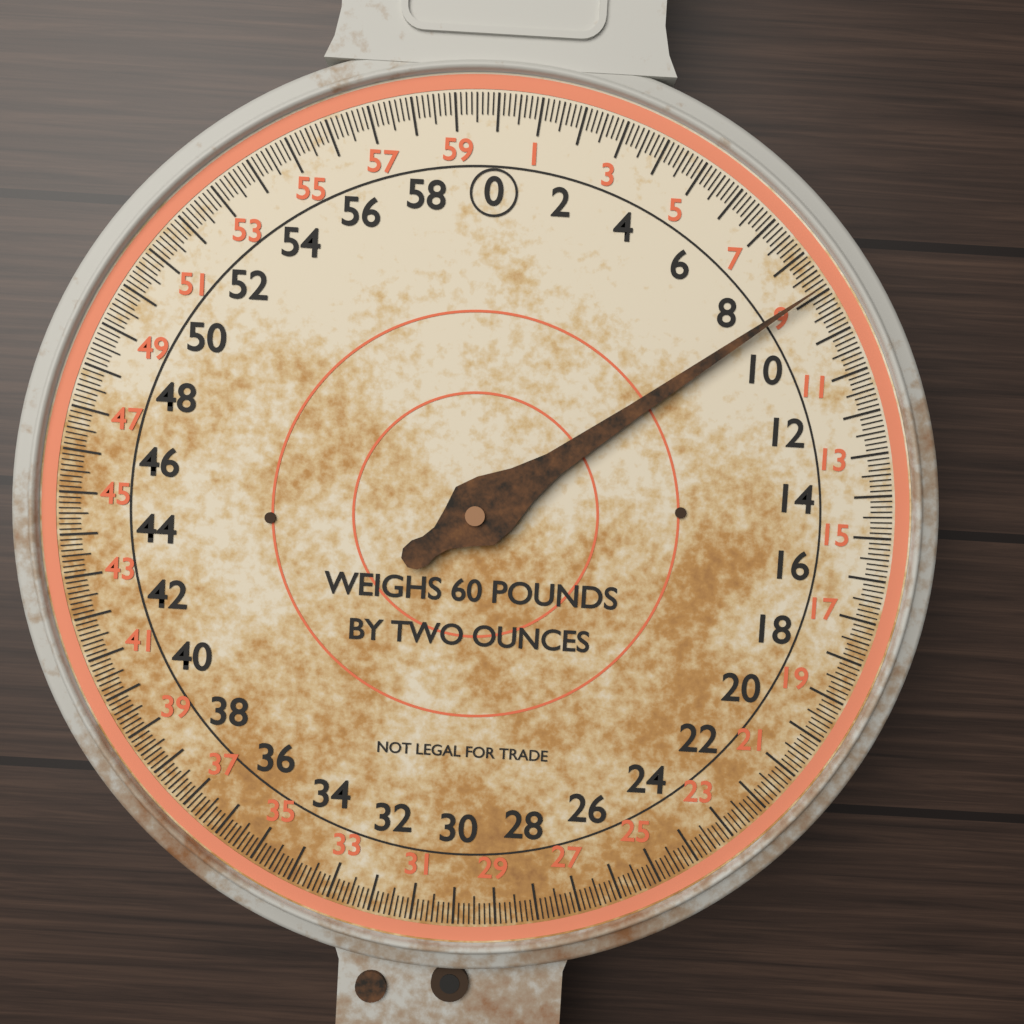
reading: 8.875 lb
